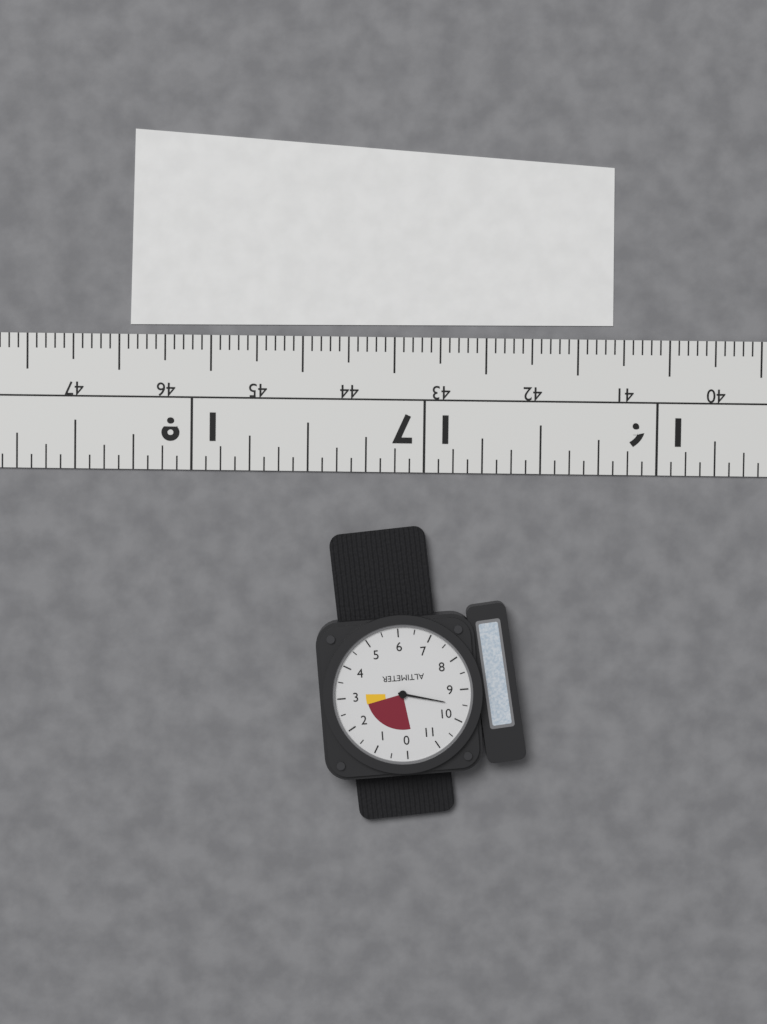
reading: 9.5 (no unit)
